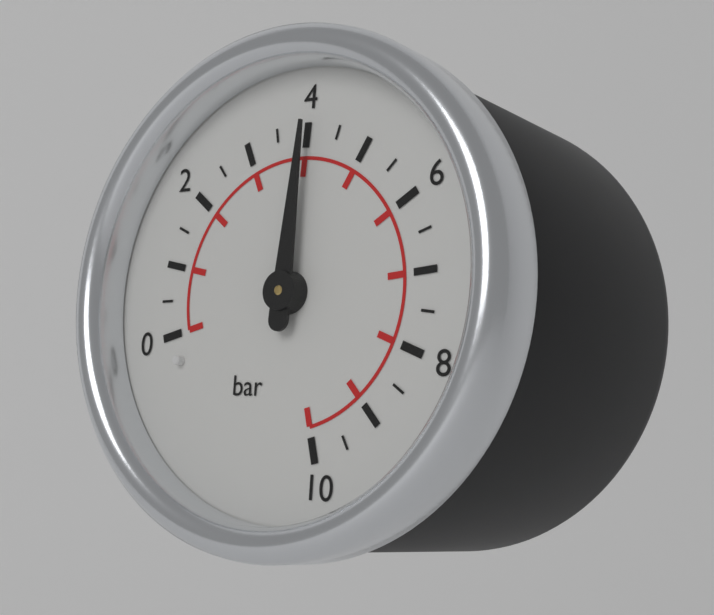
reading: 4.0 bar
